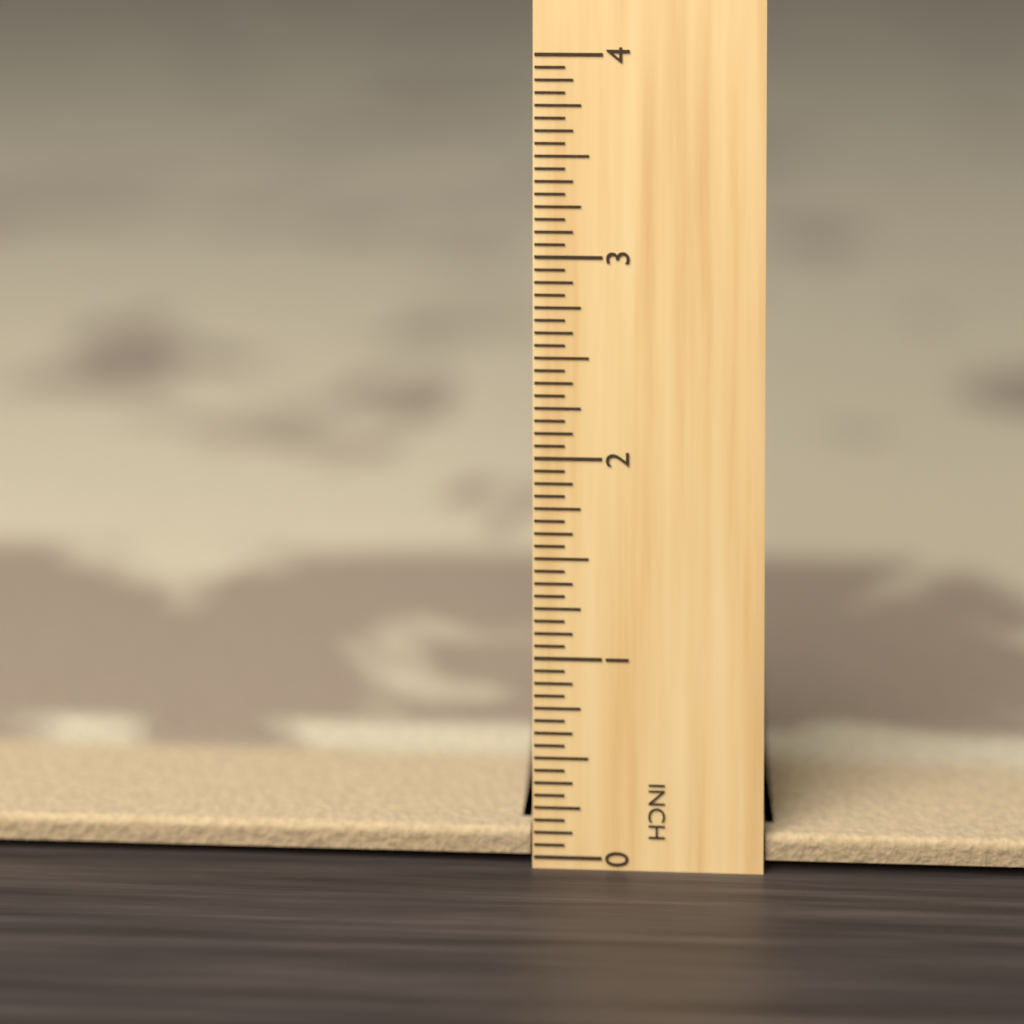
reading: 0.1250 in
